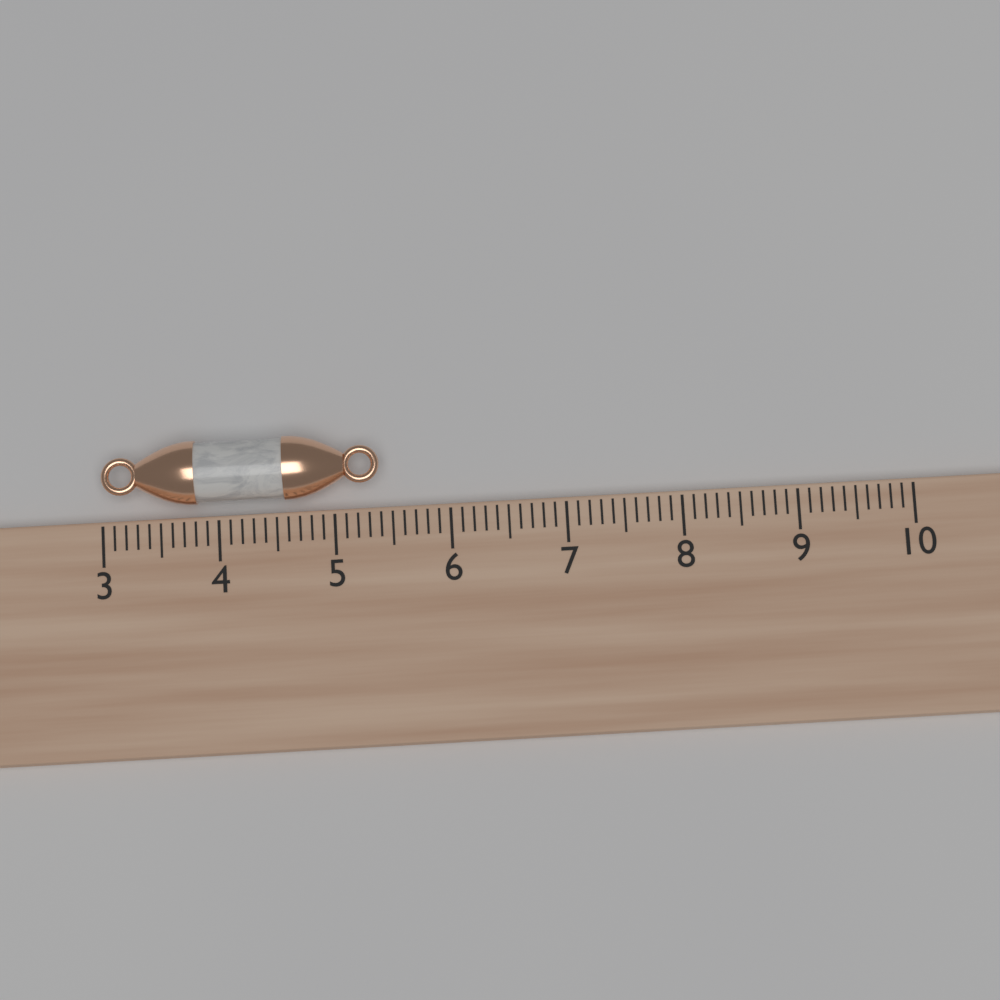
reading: 5.4 (no unit)
